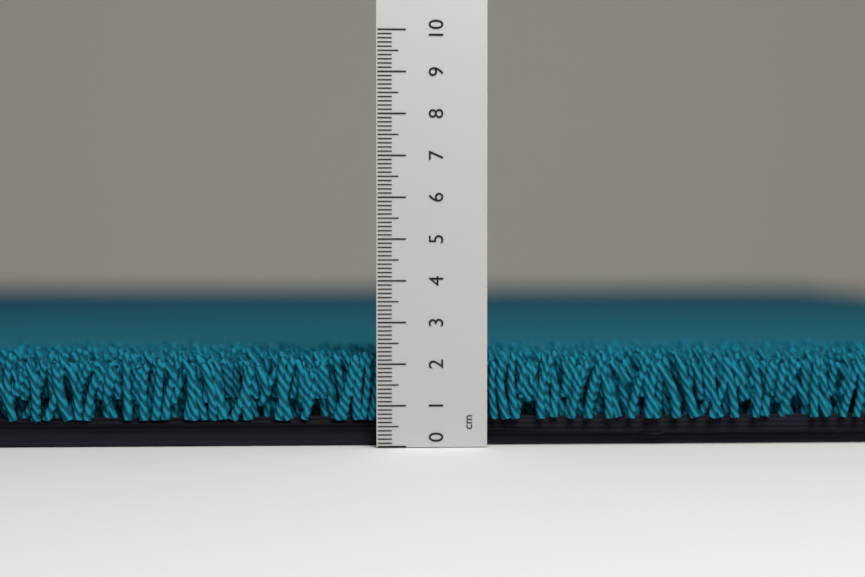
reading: 2.3 cm
